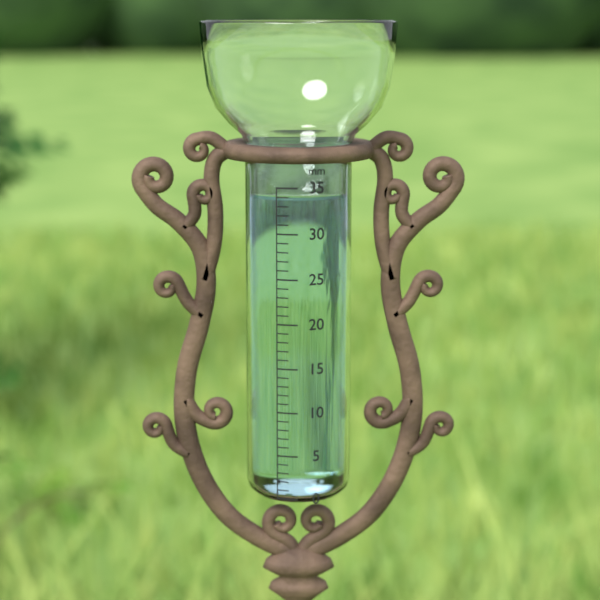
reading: 34 mm
